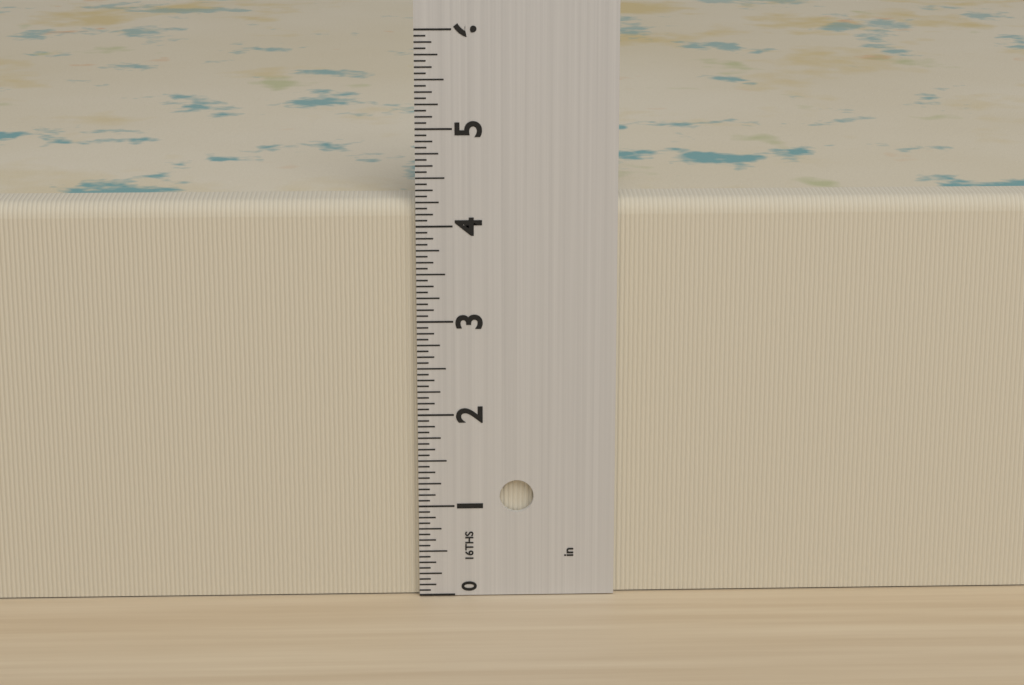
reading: 4.2500 in
